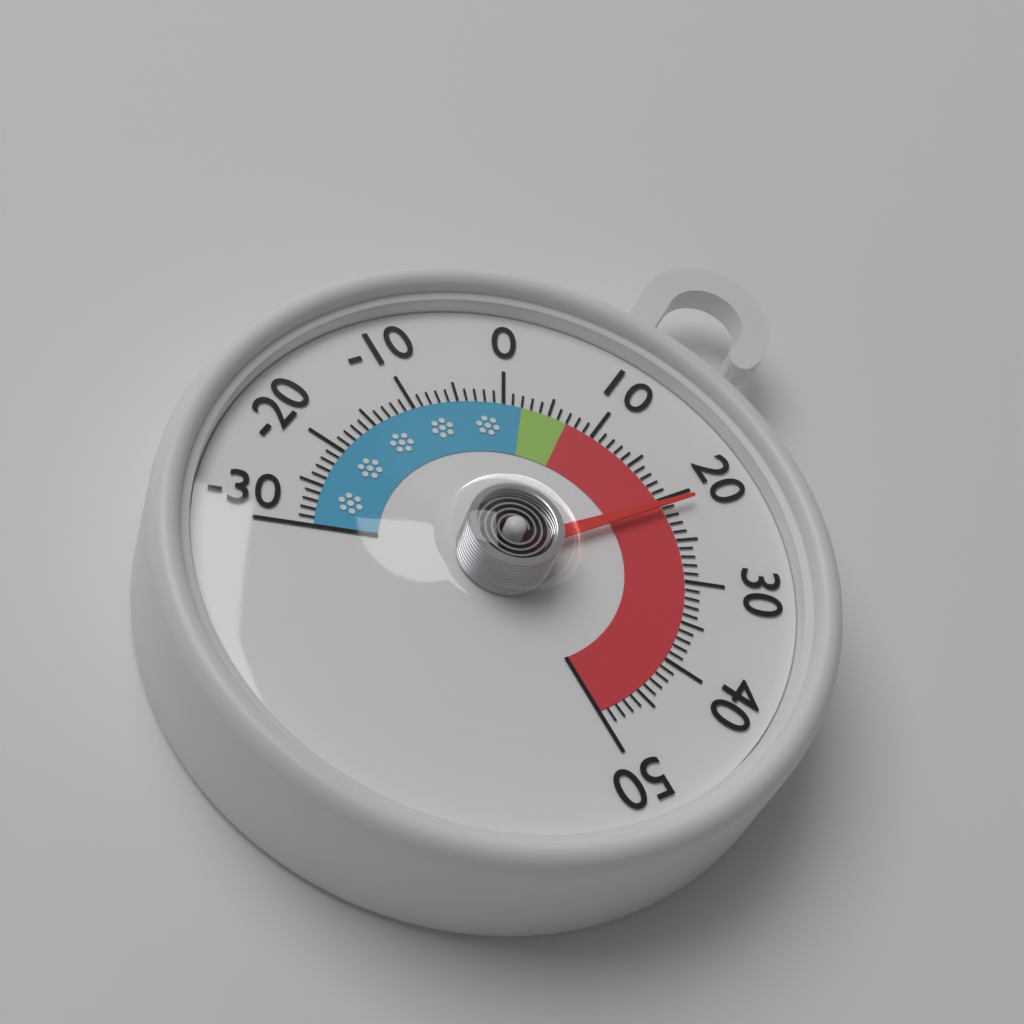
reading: 21 (no unit)
